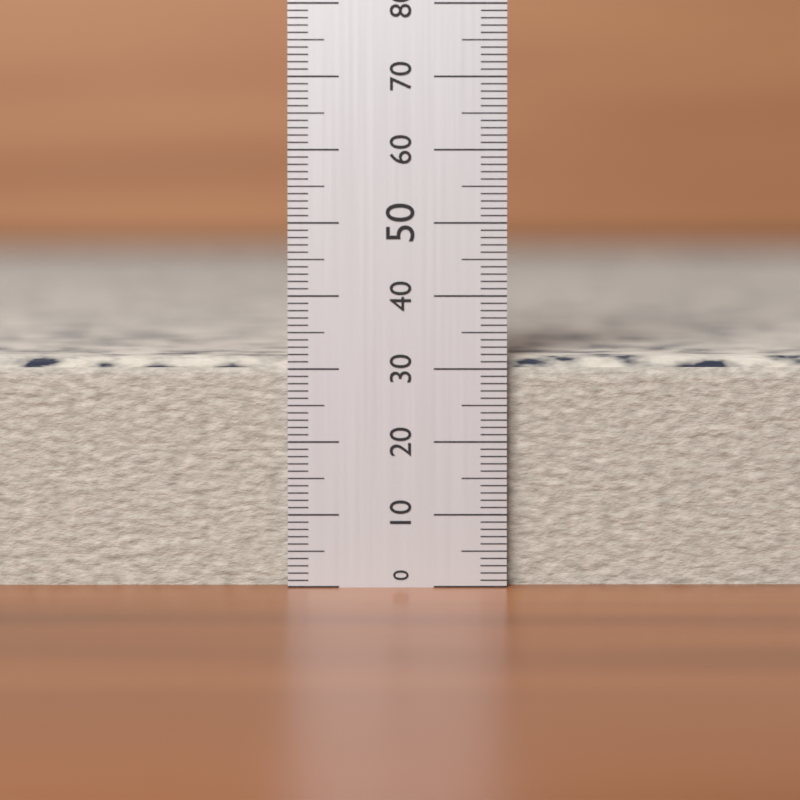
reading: 32 (no unit)
